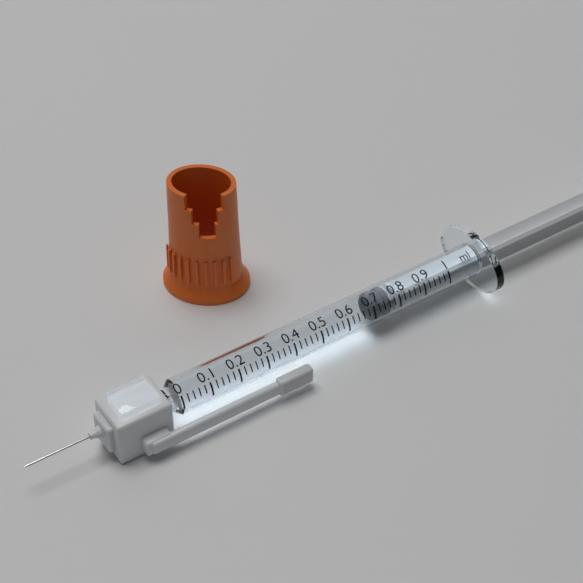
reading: 0.70 ml
